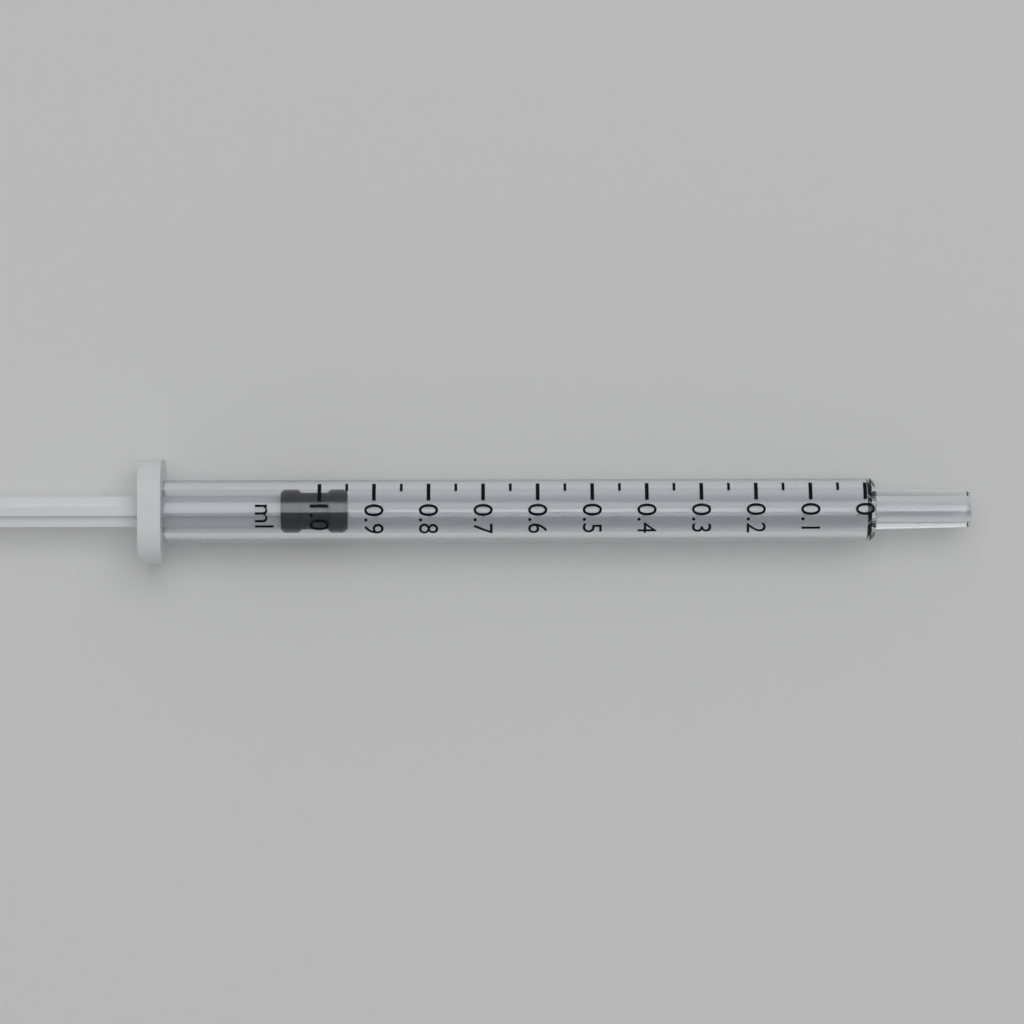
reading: 0.95 ml
